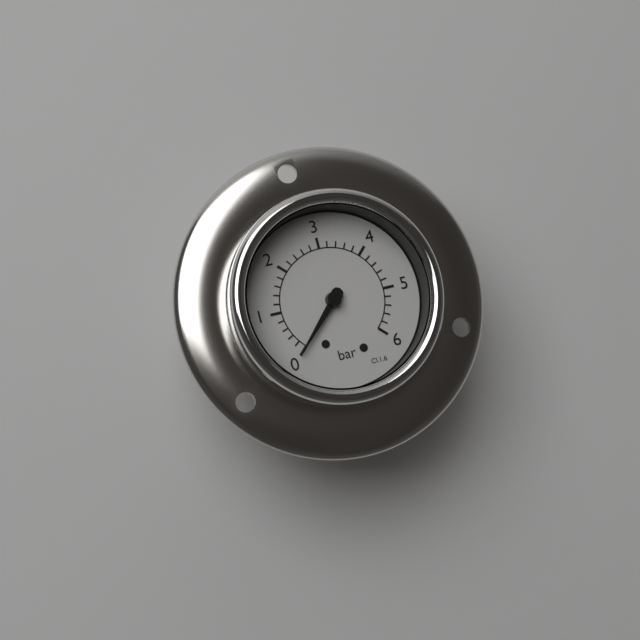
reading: 0.0 bar
